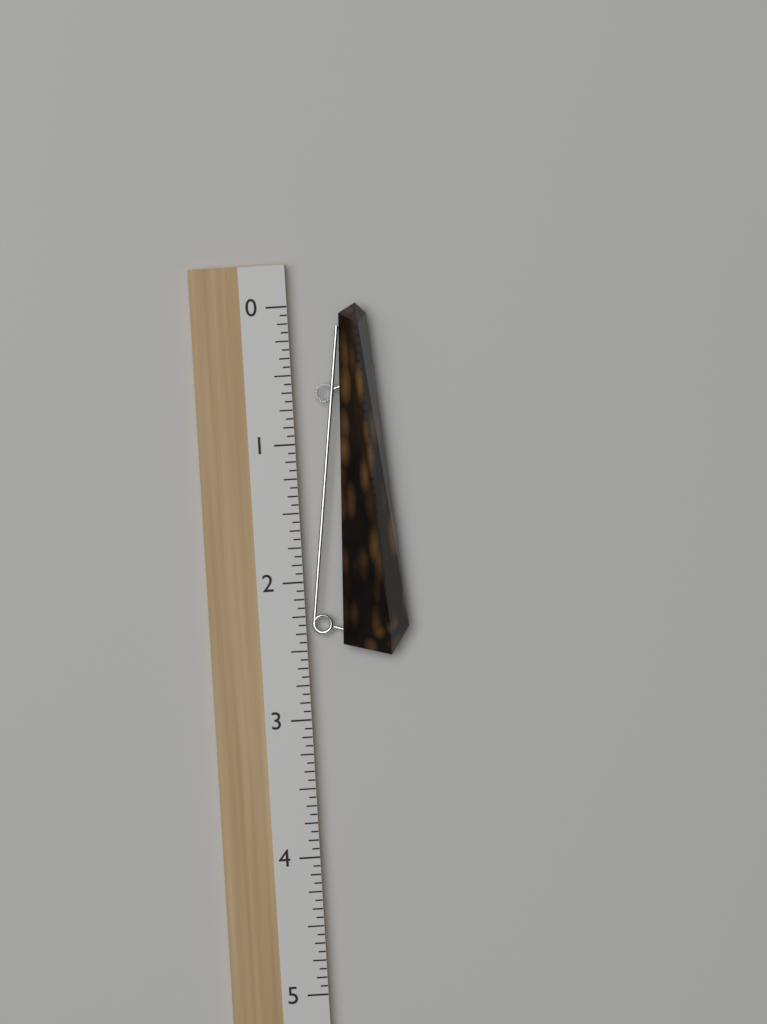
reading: 2.5625 (no unit)
